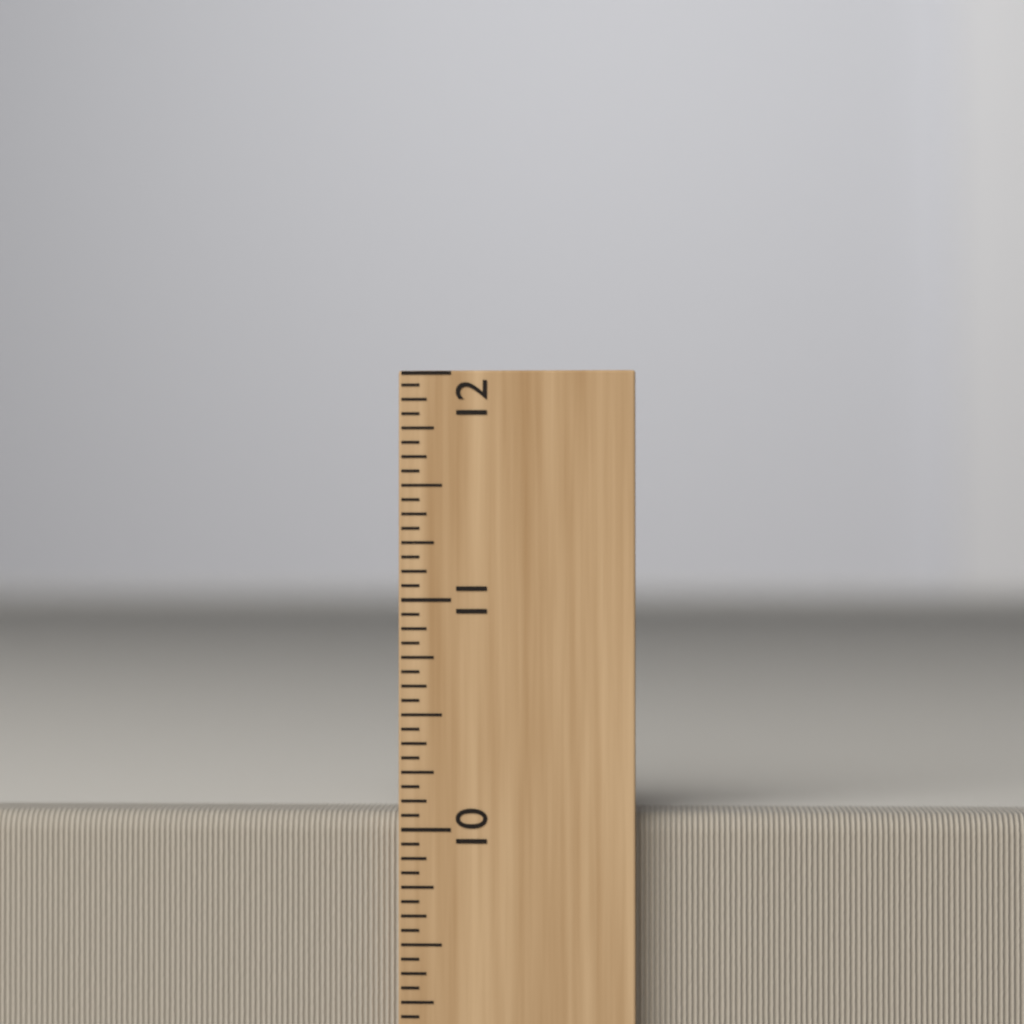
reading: 10.0625 inch
